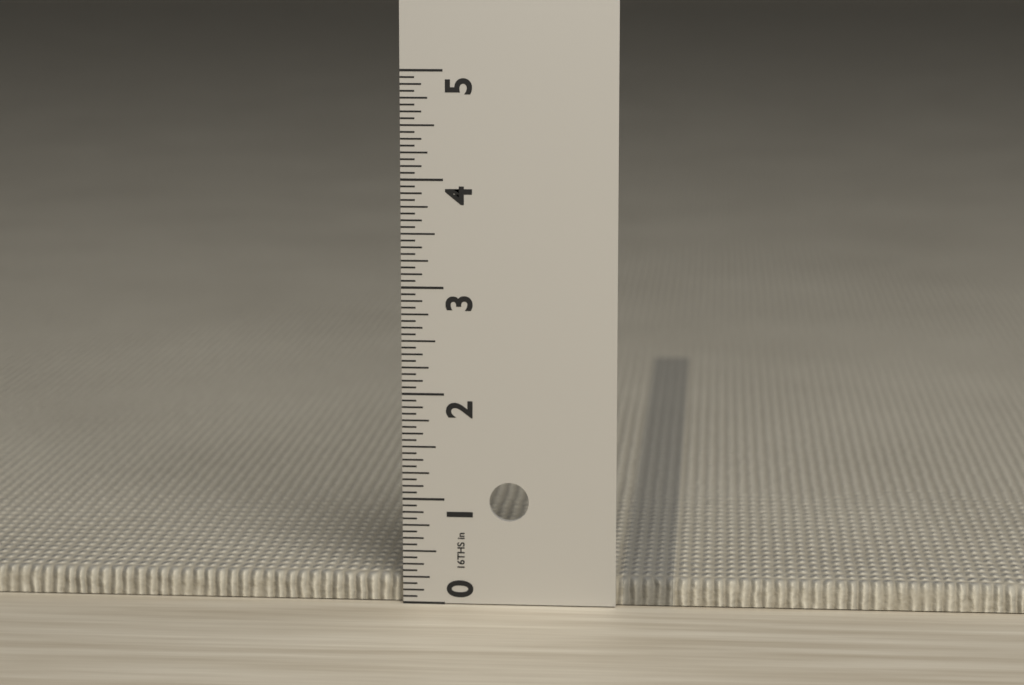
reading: 0.2500 in
